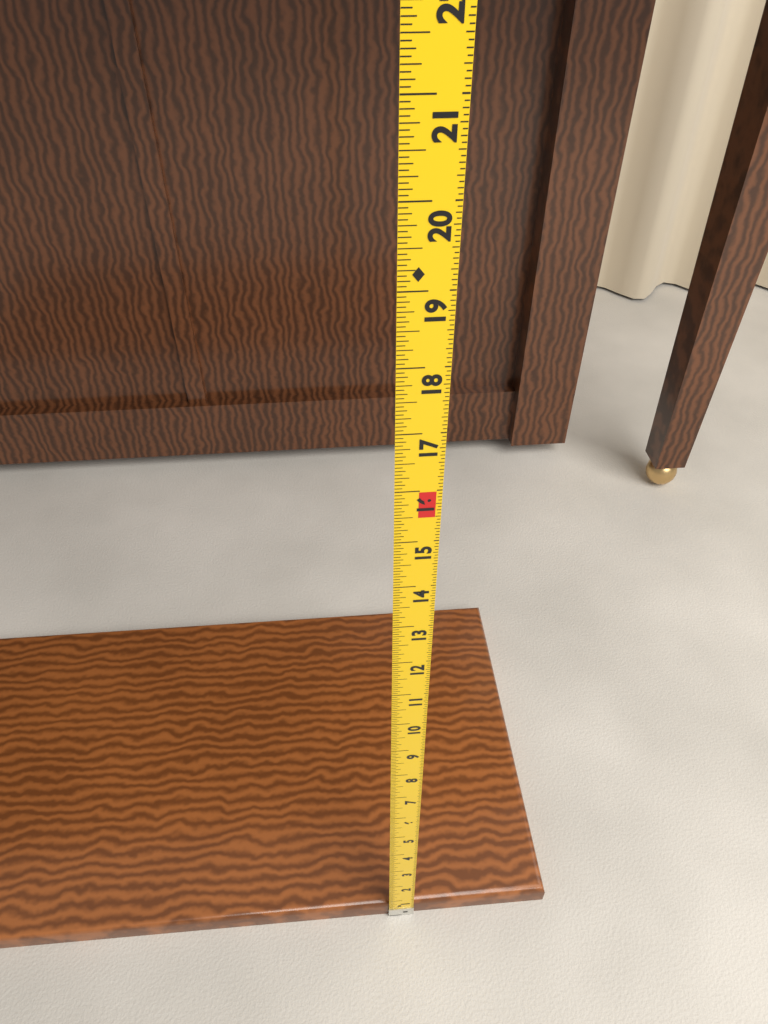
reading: 0.6875 in
